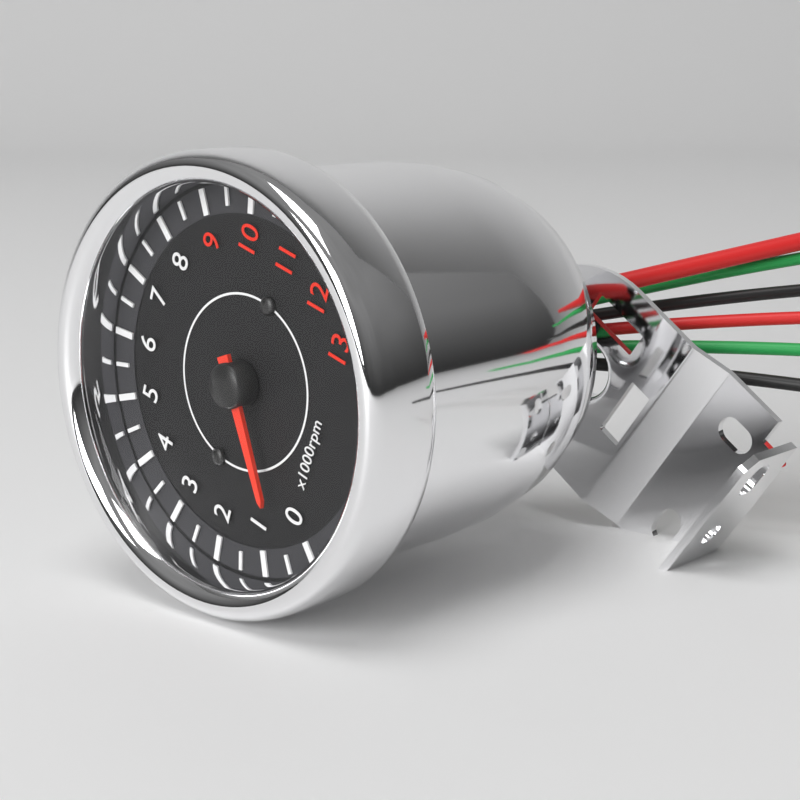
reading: 500 rpm
